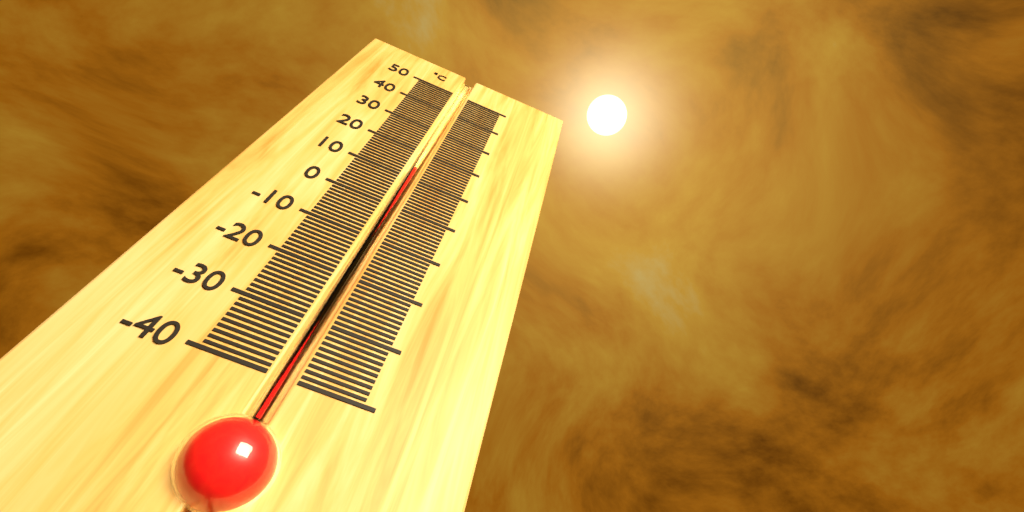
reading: 14 °C
